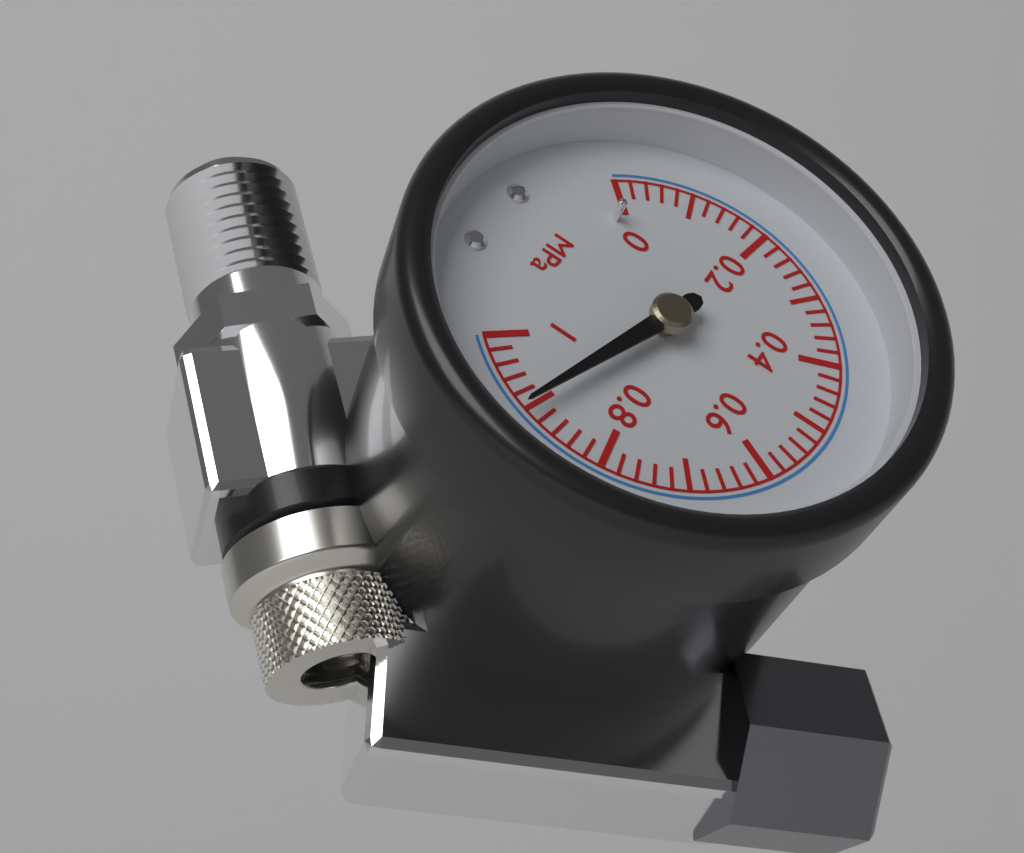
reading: 0.90 MPa
